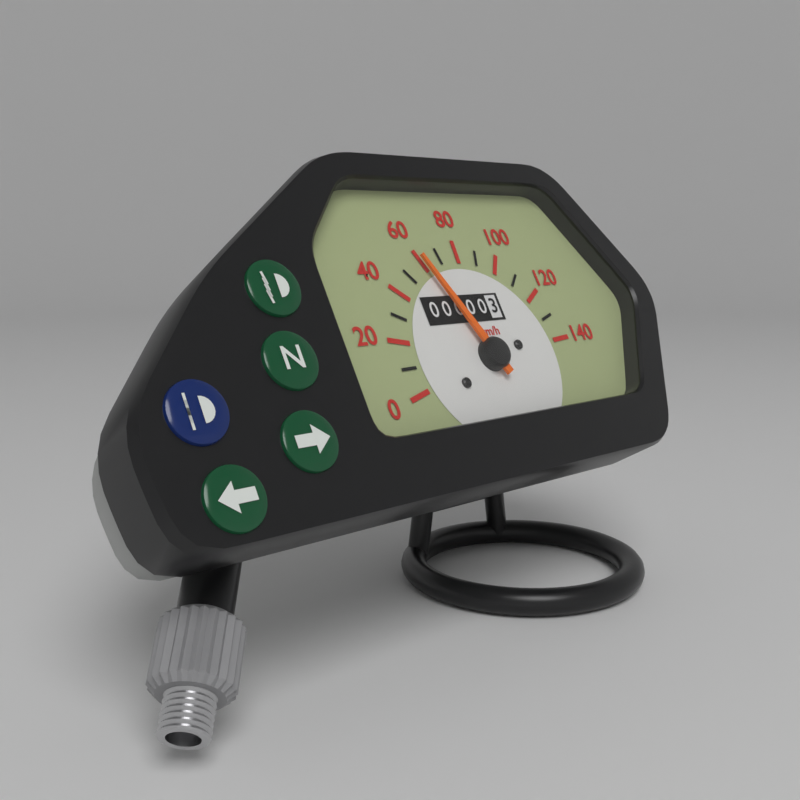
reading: 60 km/h
